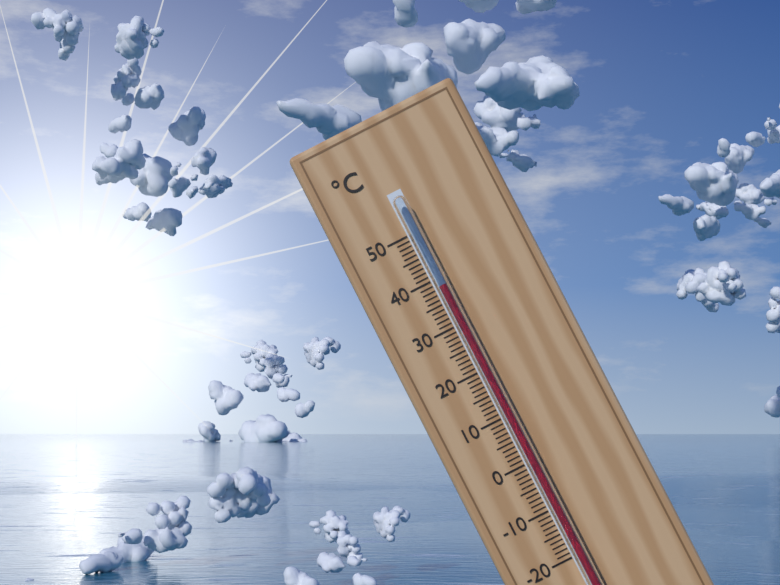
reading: 38 °C
